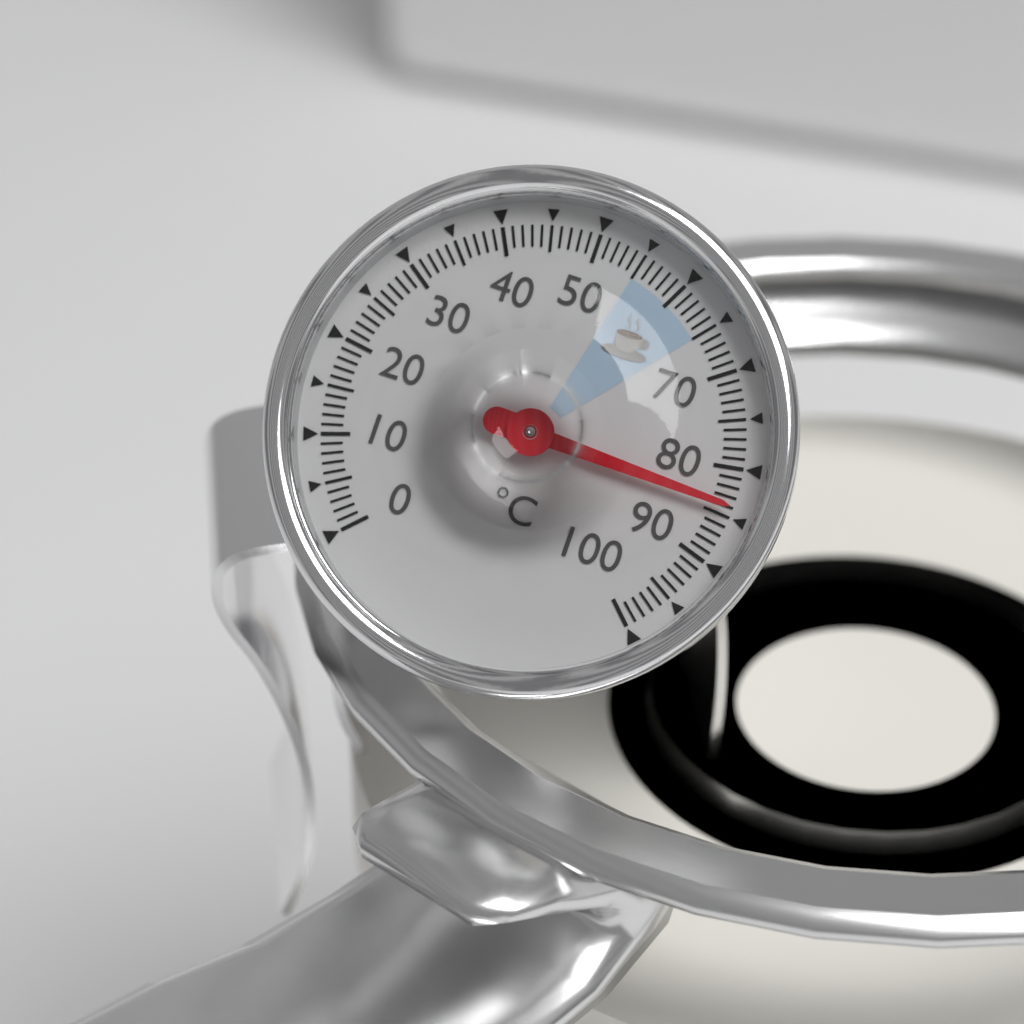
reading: 84 °C
